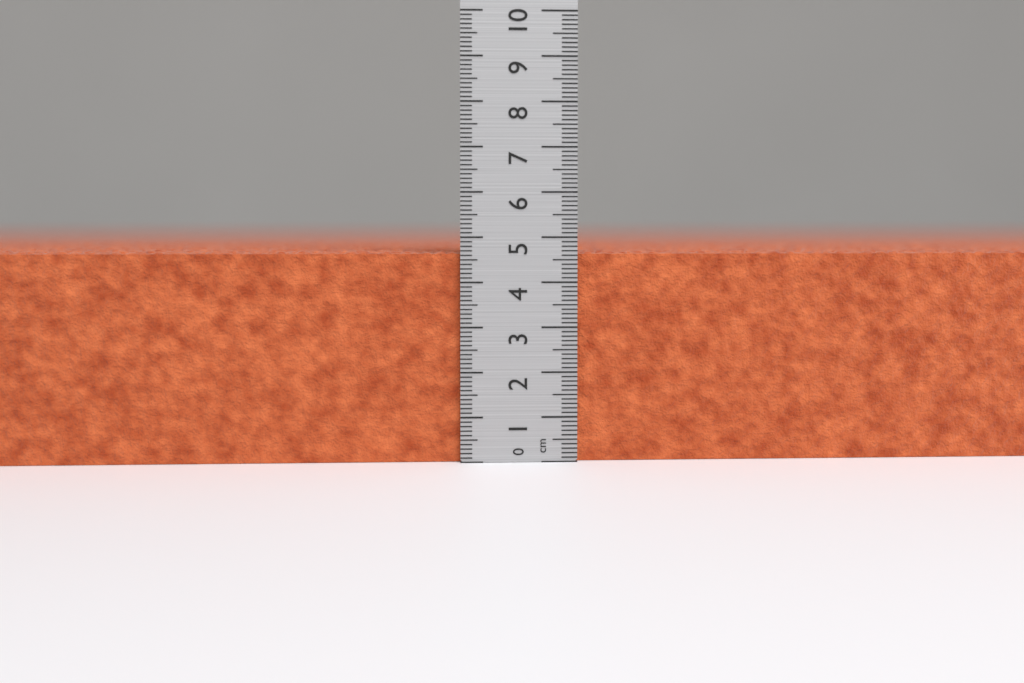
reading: 4.7 cm
